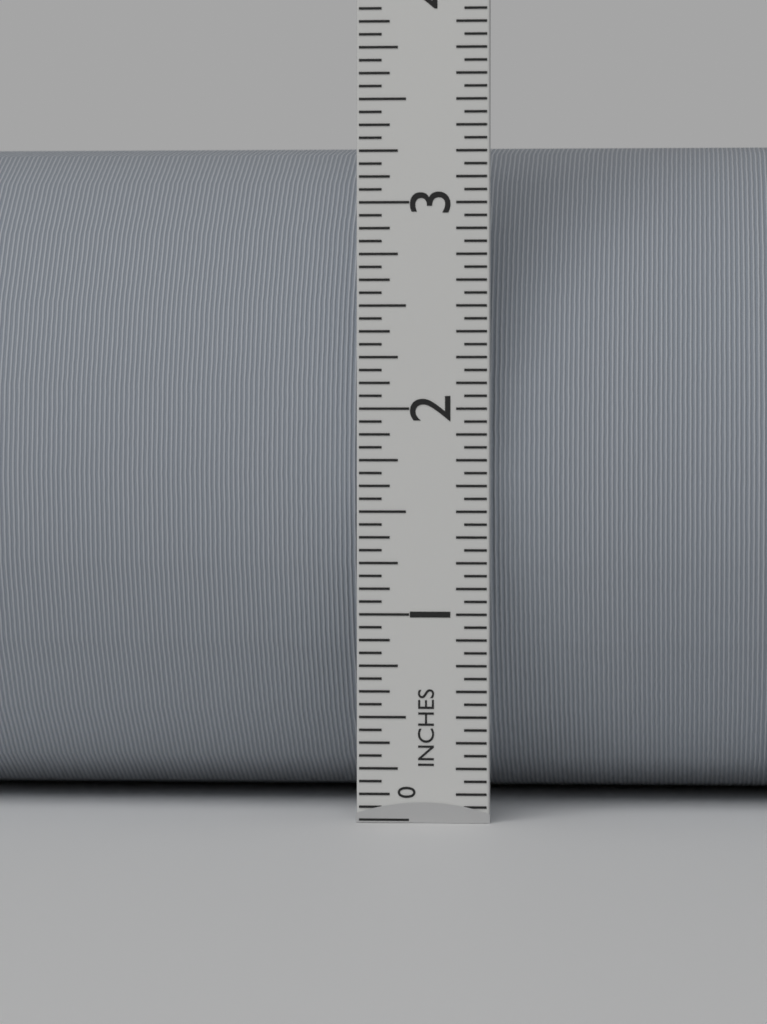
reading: 3.3750 in
